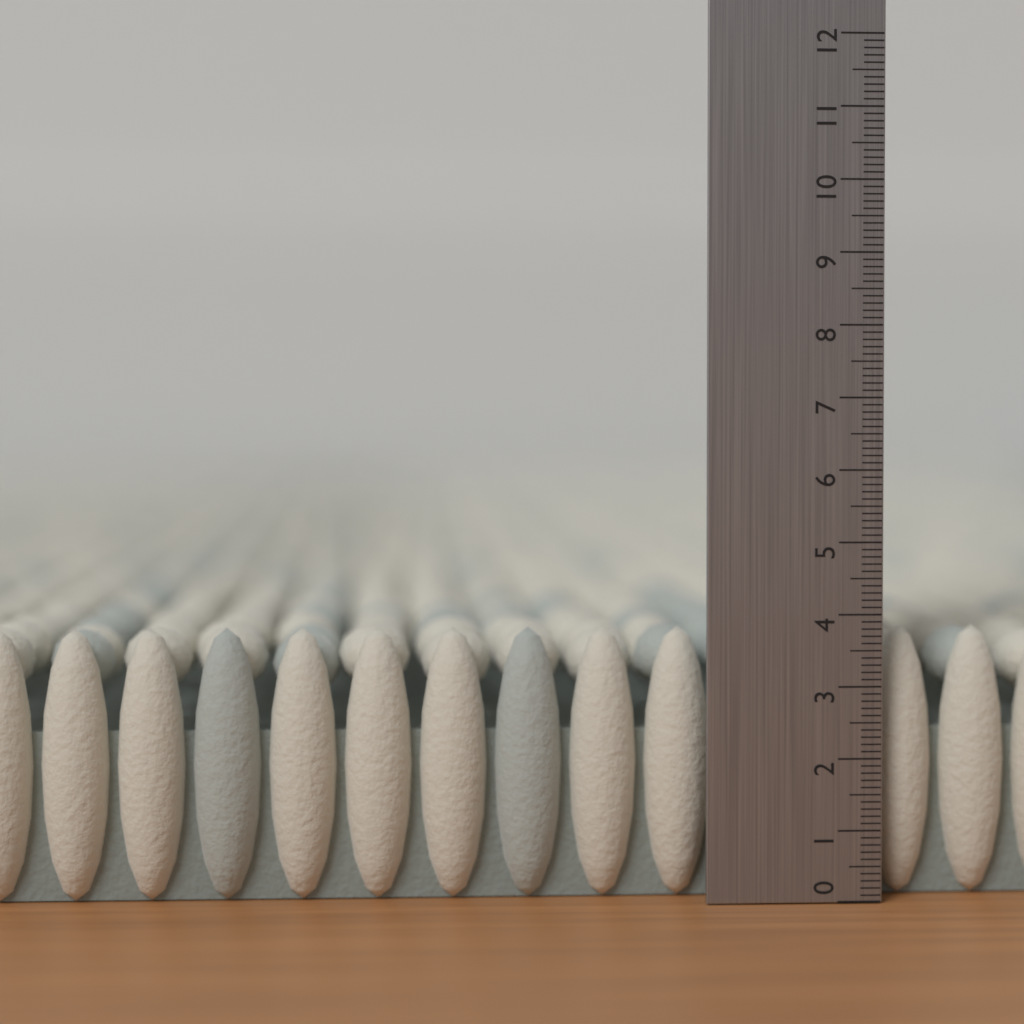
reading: 3.8 (no unit)
